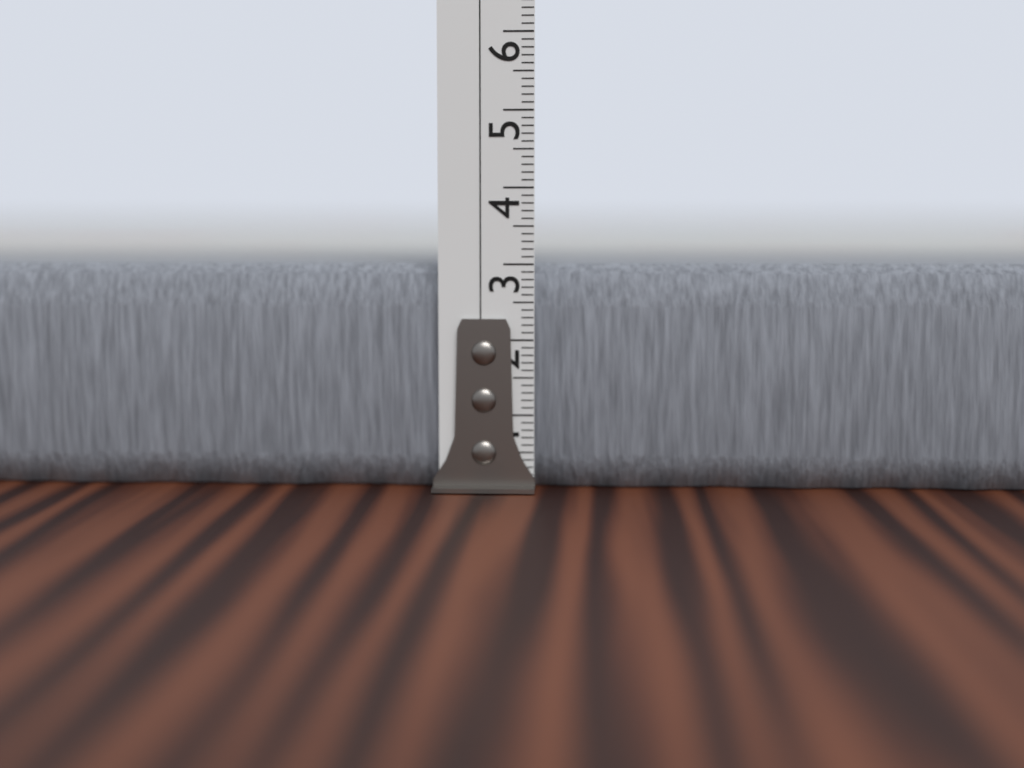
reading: 3.0 cm
